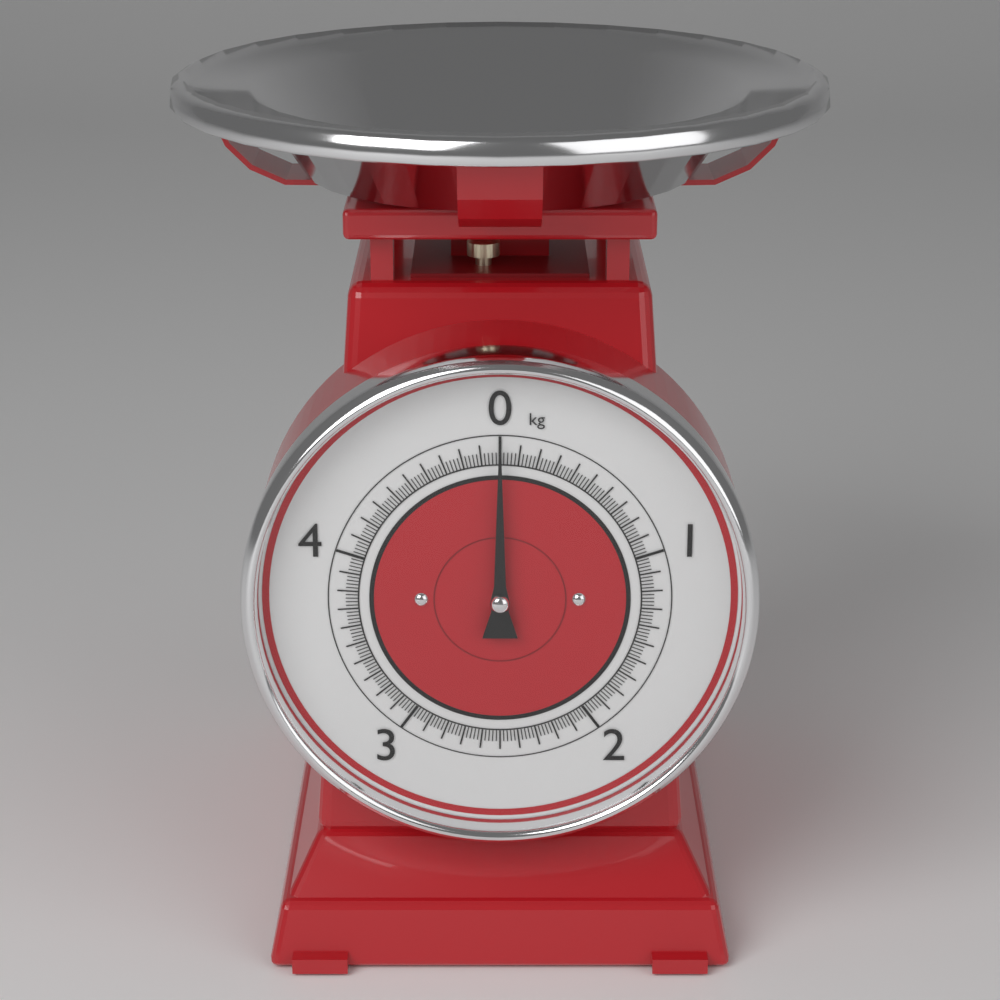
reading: 0.00 kg
